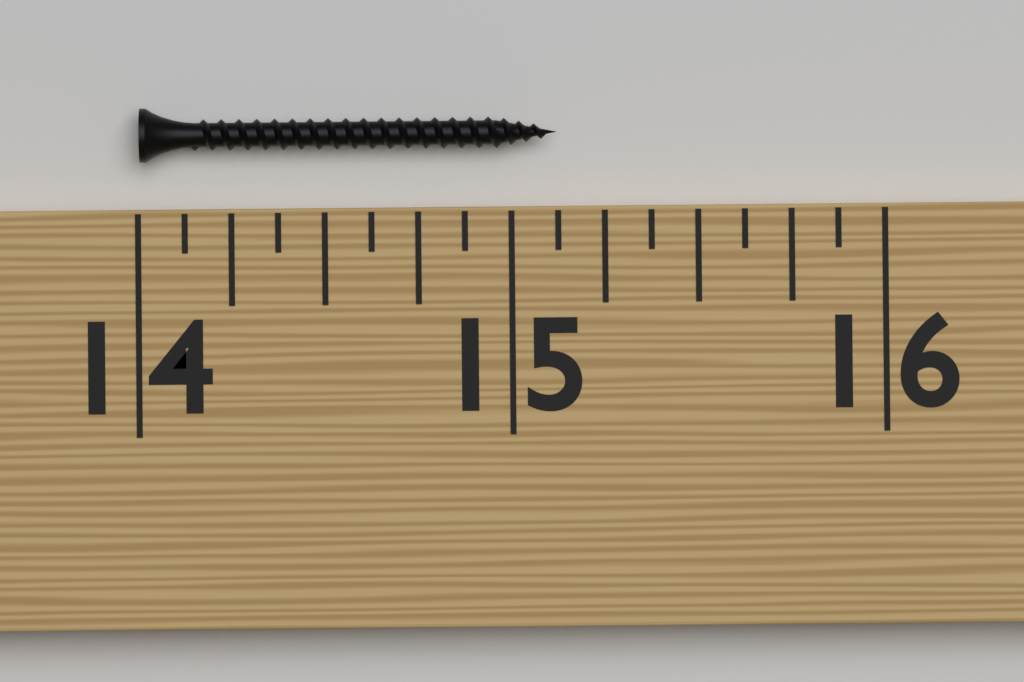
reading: 15.125 (no unit)
